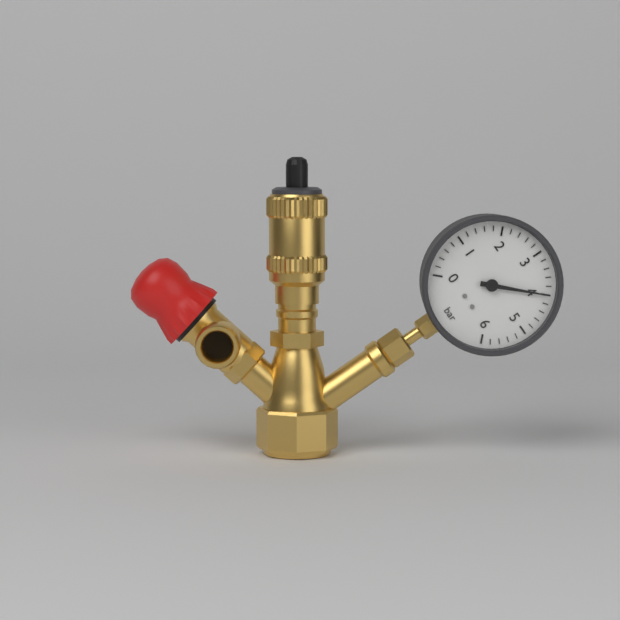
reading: 4.0 bar
